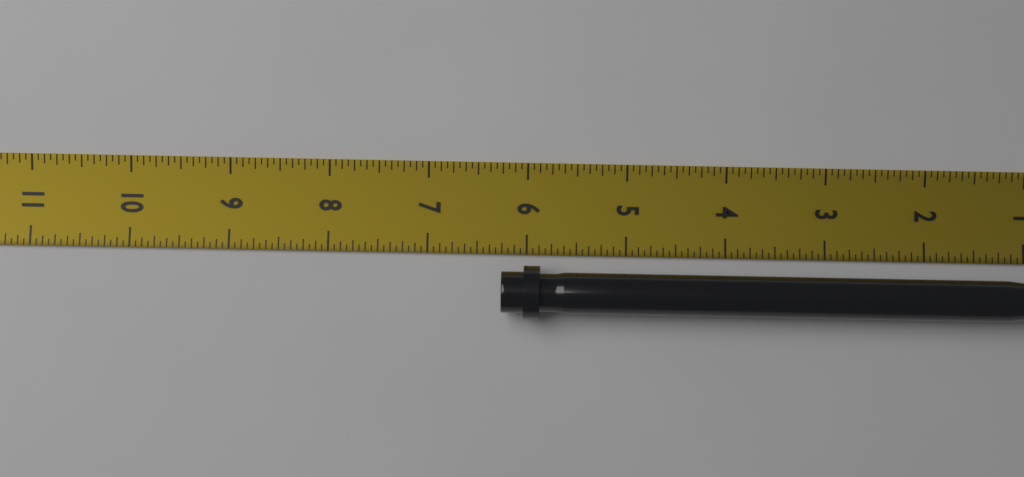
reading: 6.2500 in
